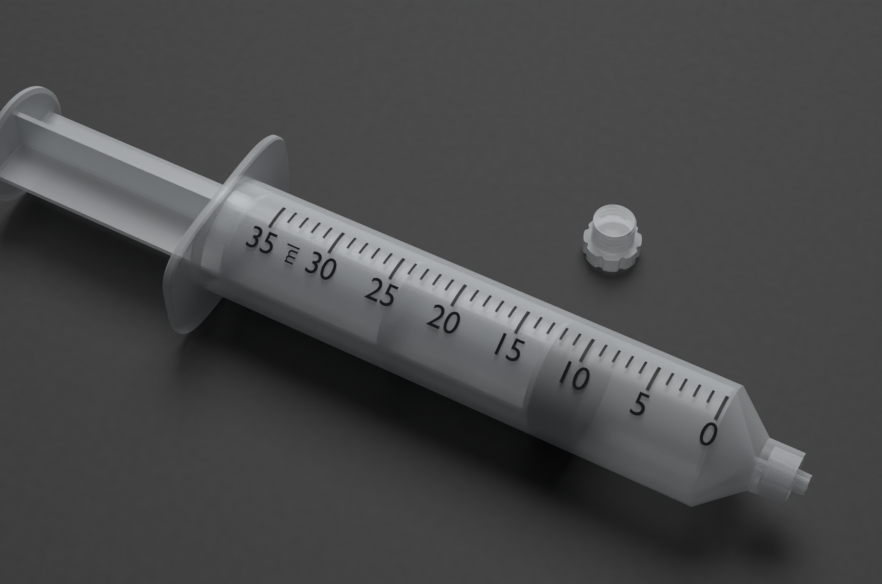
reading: 9 ml
